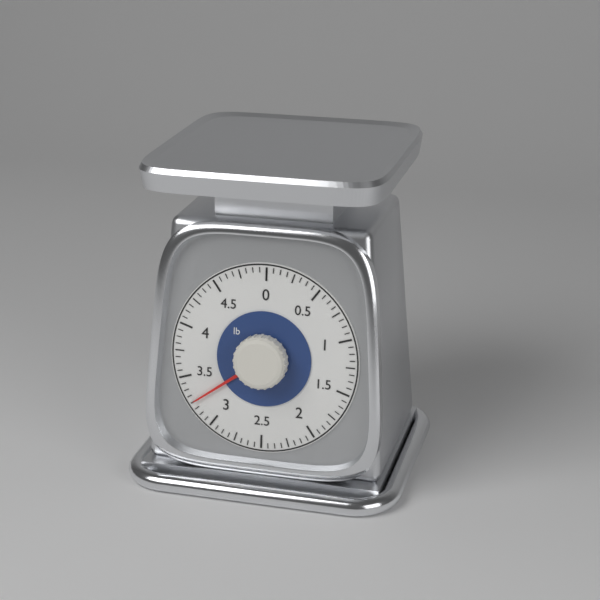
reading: 3.2500 lb
